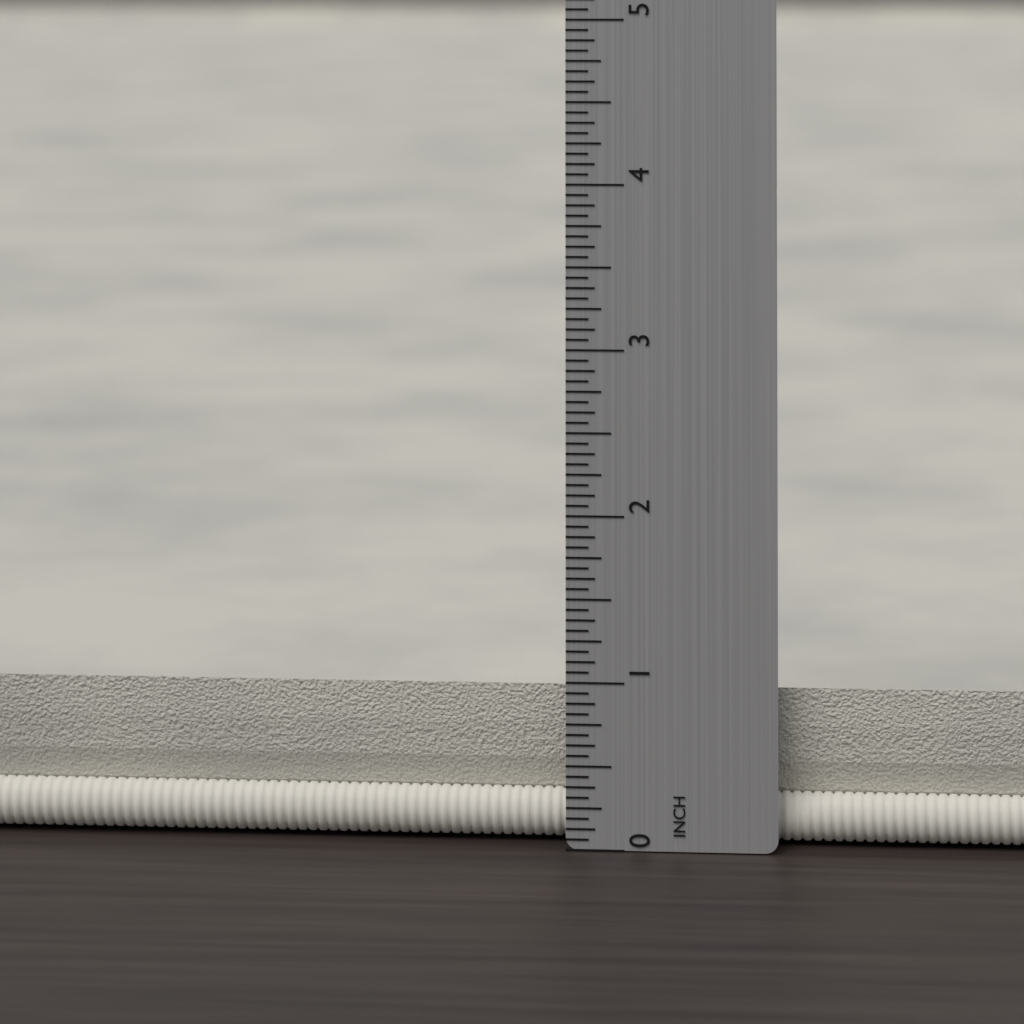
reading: 0.9375 in
